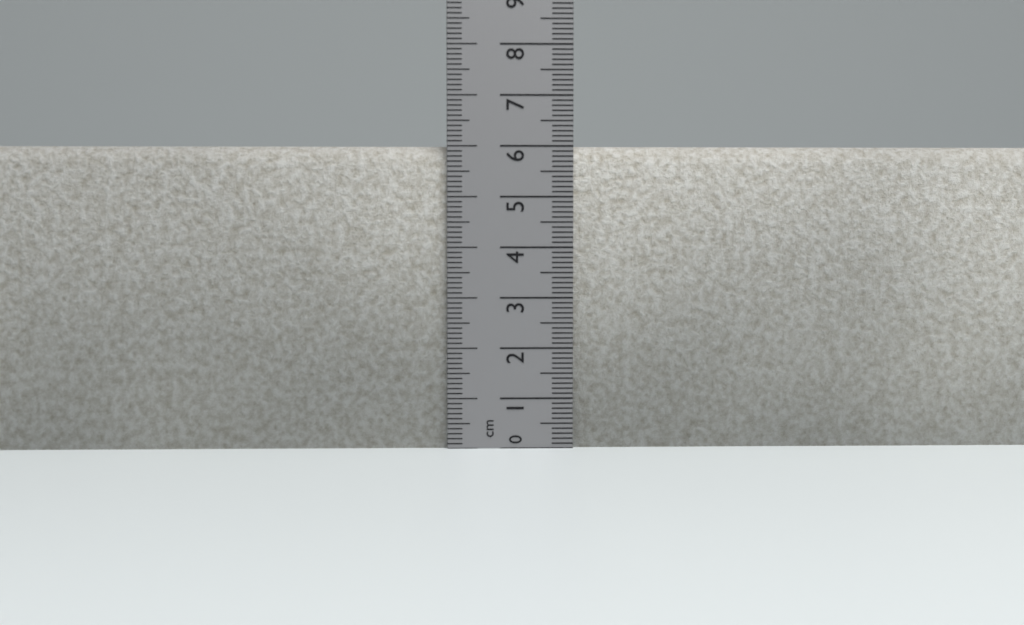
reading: 6.0 cm
